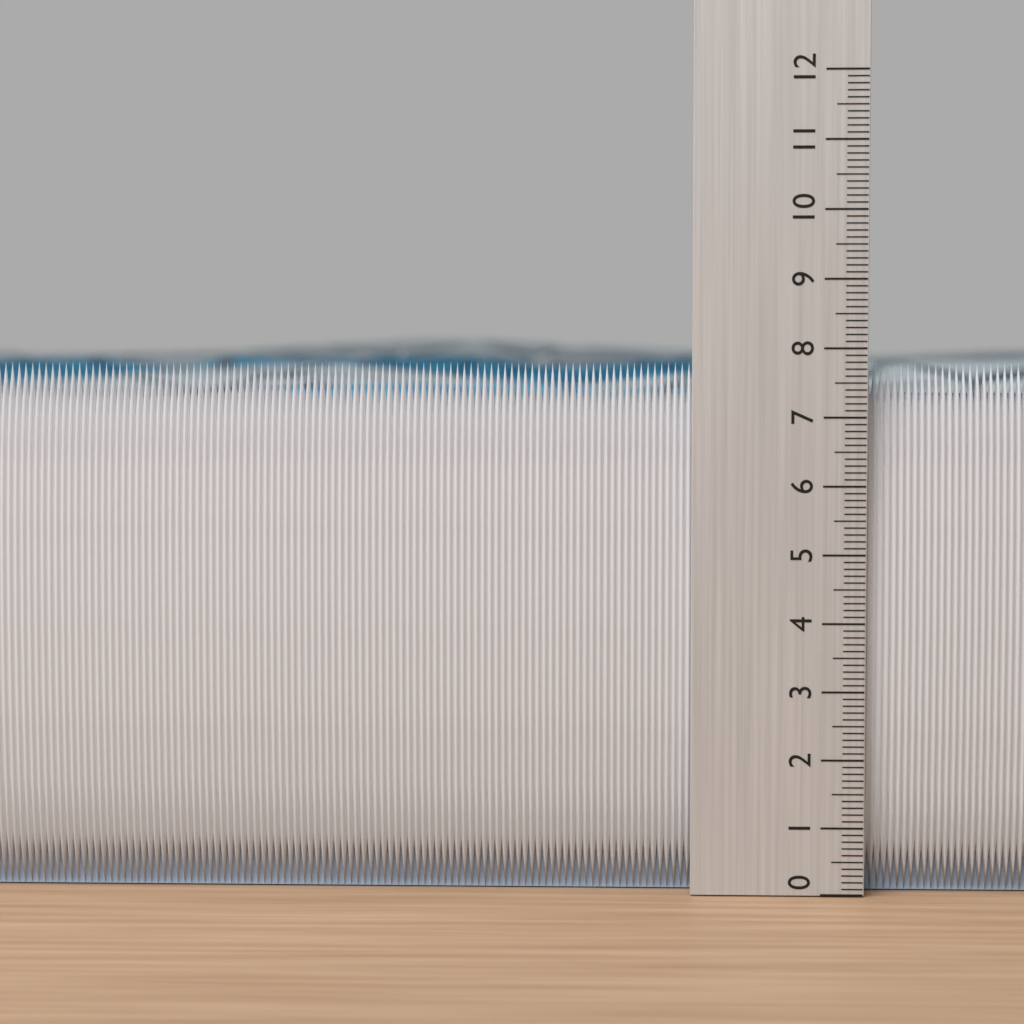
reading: 7.8 (no unit)
